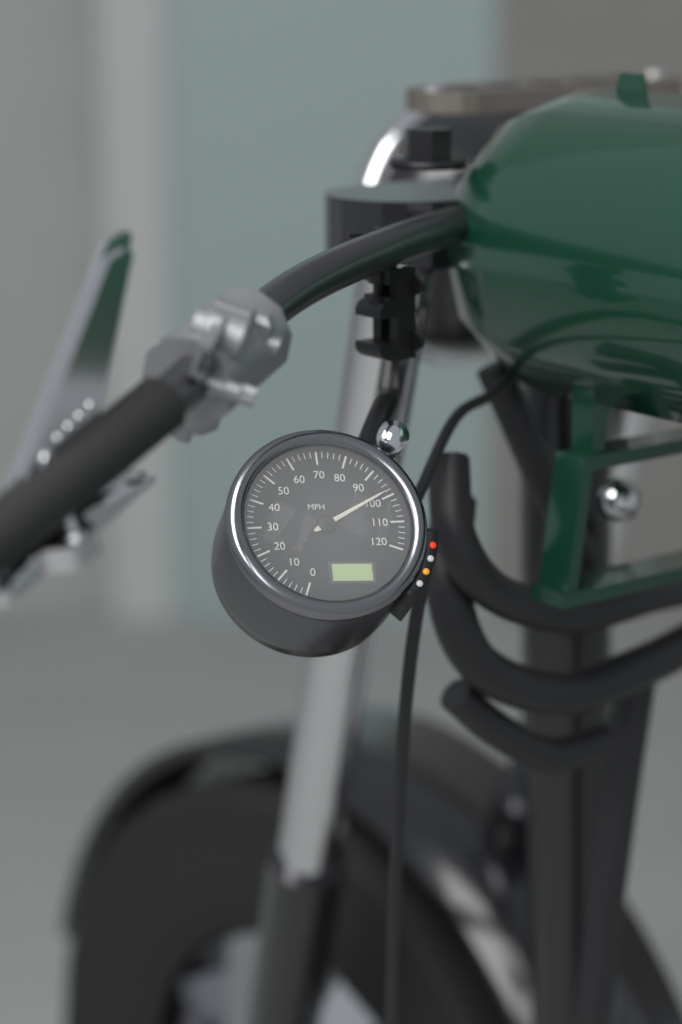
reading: 98 MPH
